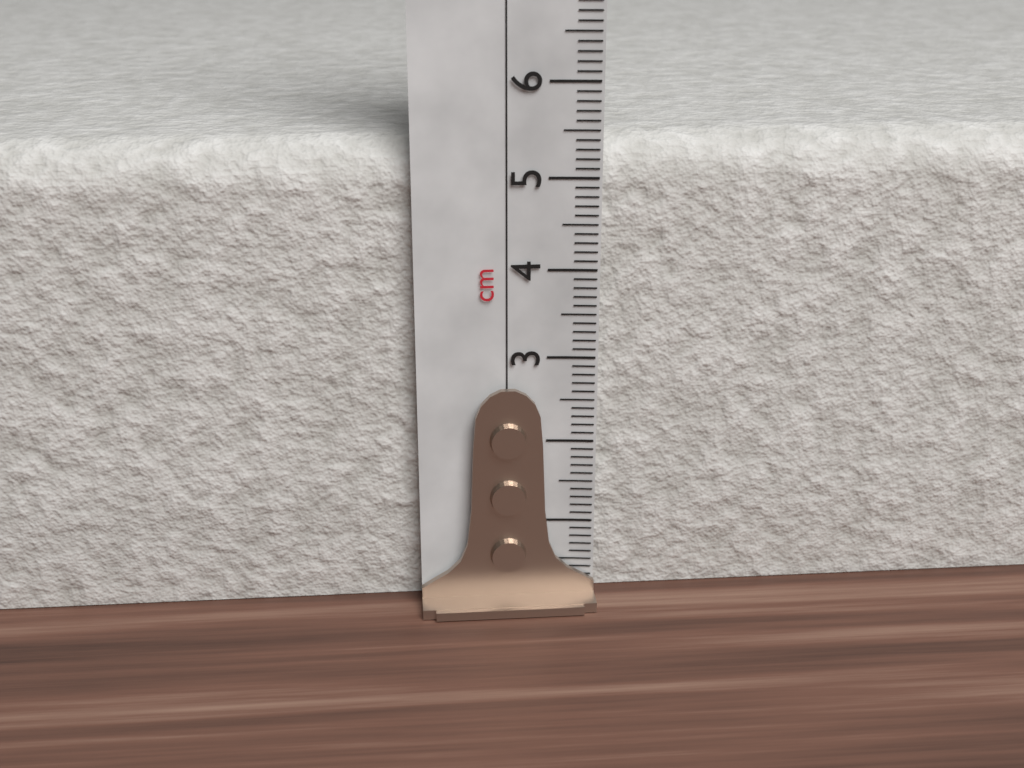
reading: 5.4 cm
